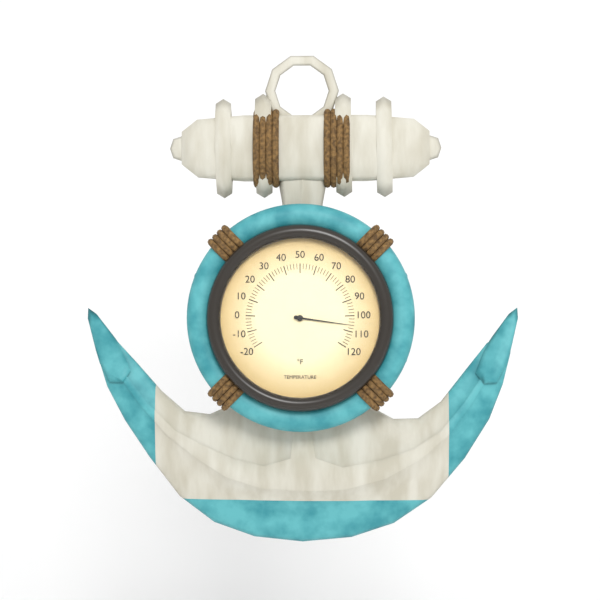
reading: 106 °F
